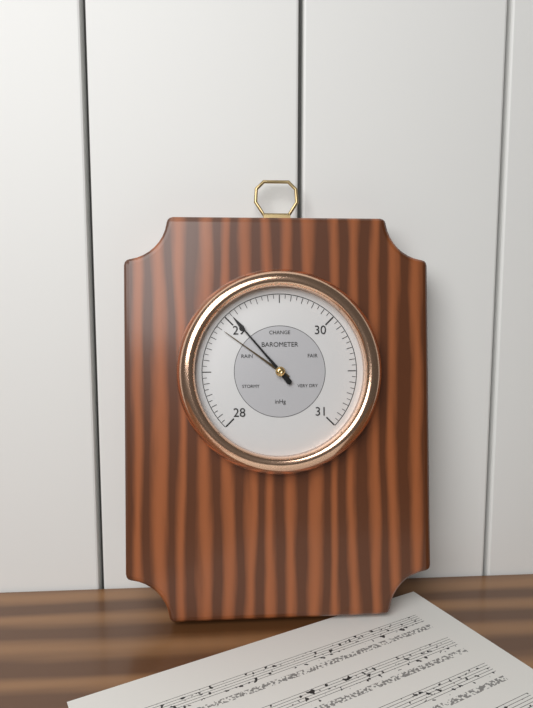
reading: 29.05 inHg
